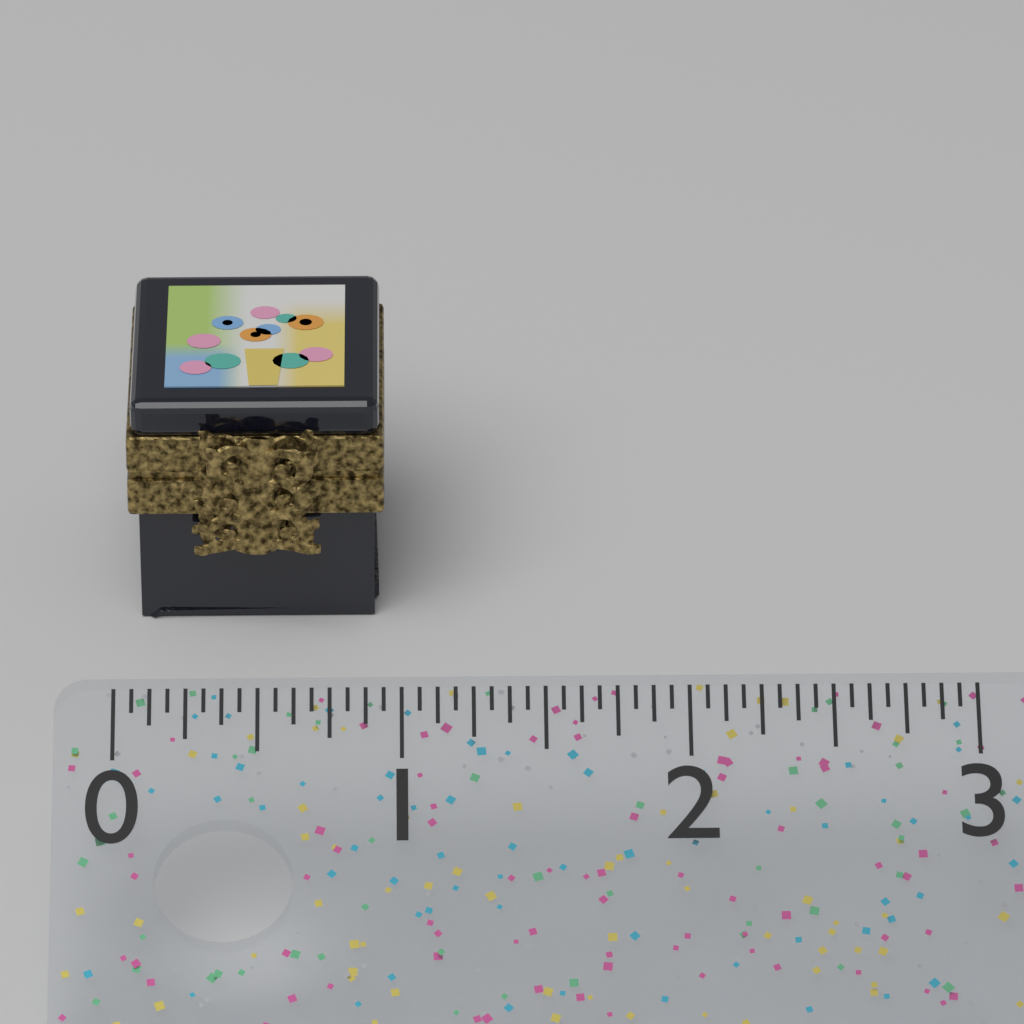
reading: 0.9375 (no unit)
